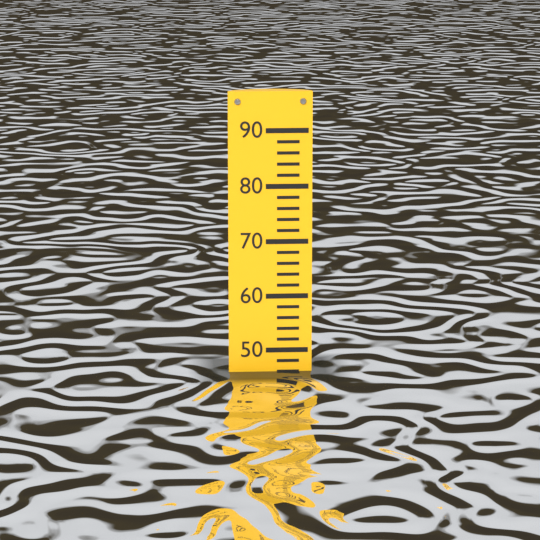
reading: 46 (no unit)
